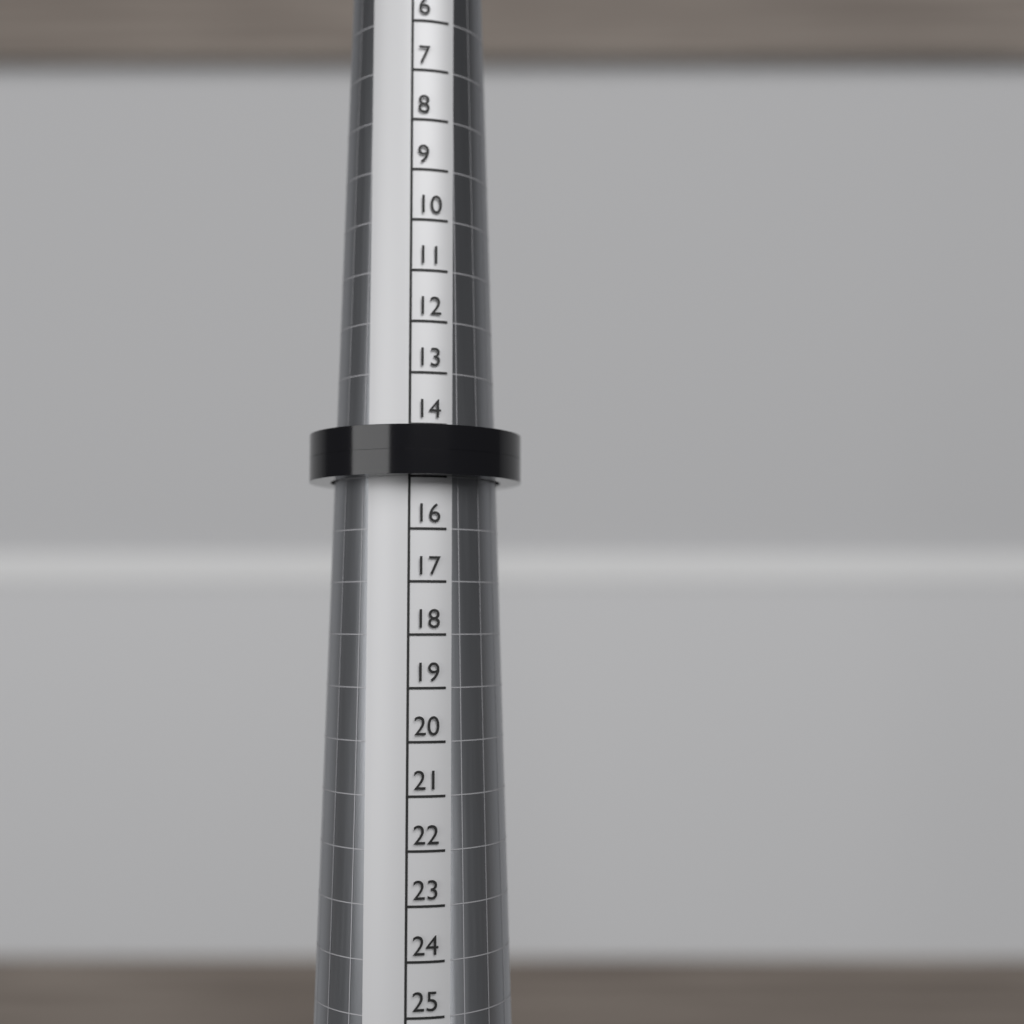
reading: 15 (no unit)
